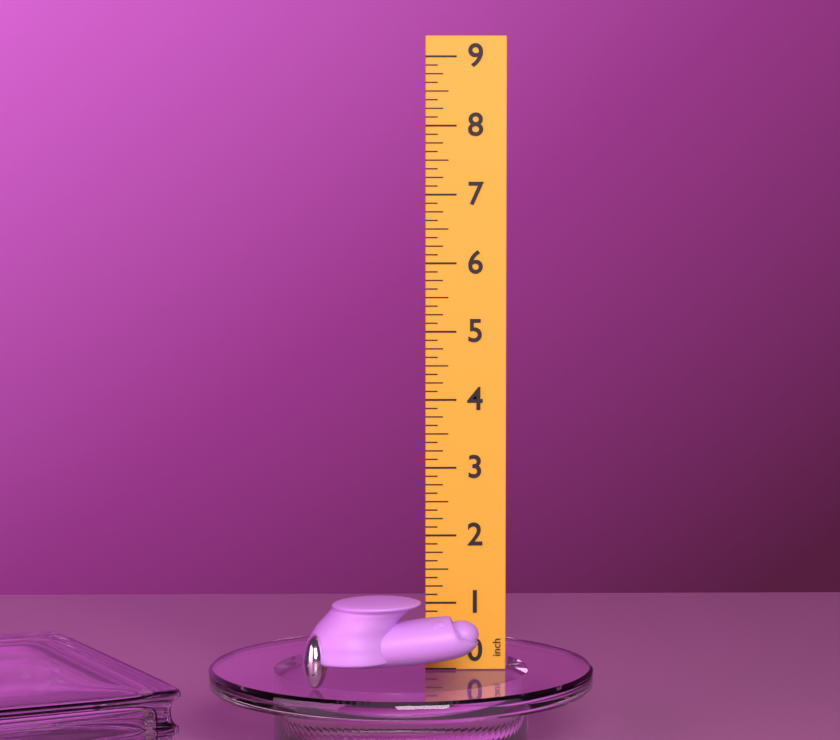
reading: 1.250 inch
